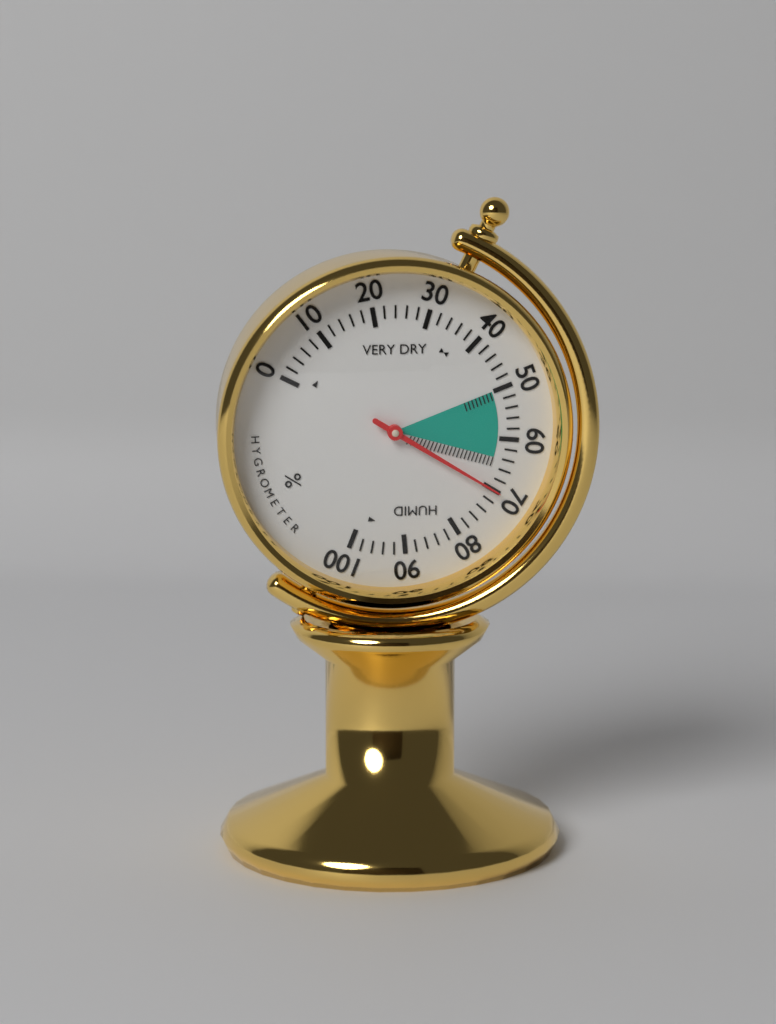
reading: 70 %
